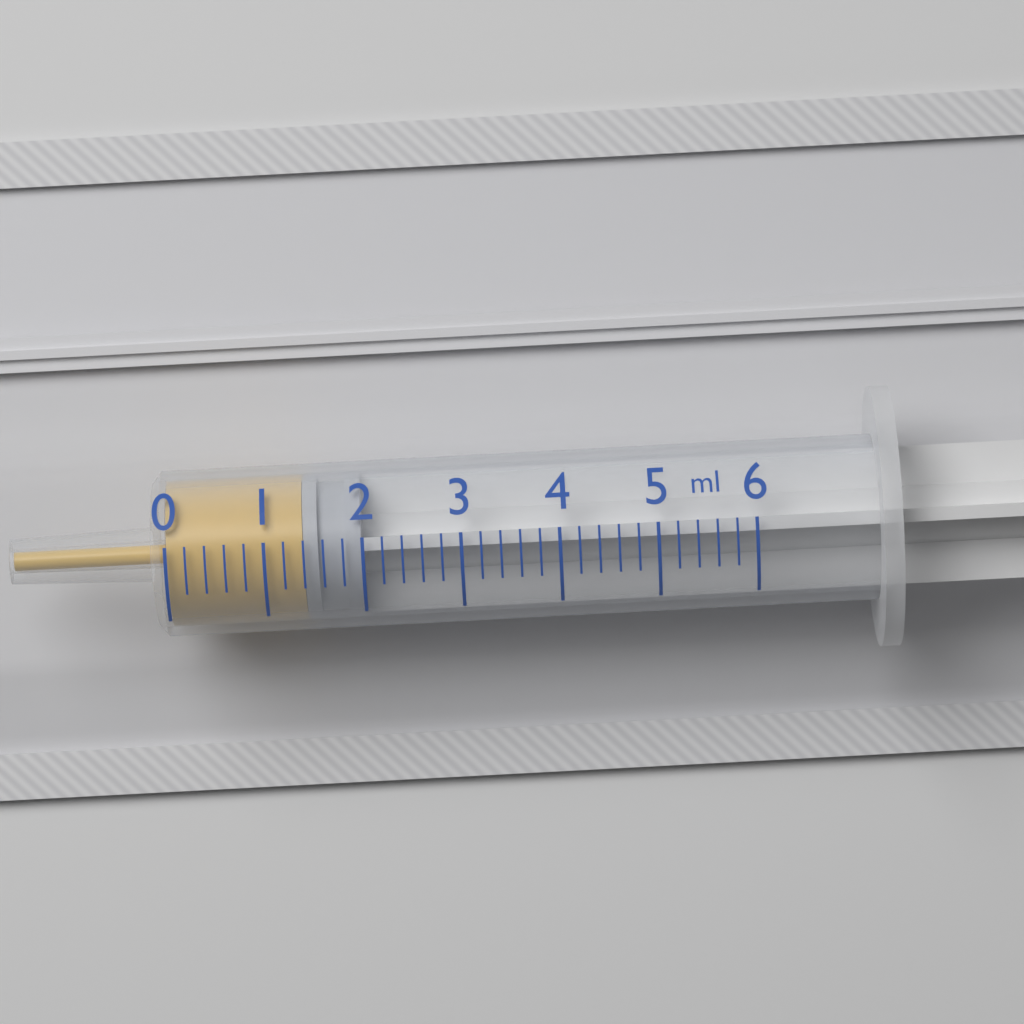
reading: 1.4 ml
